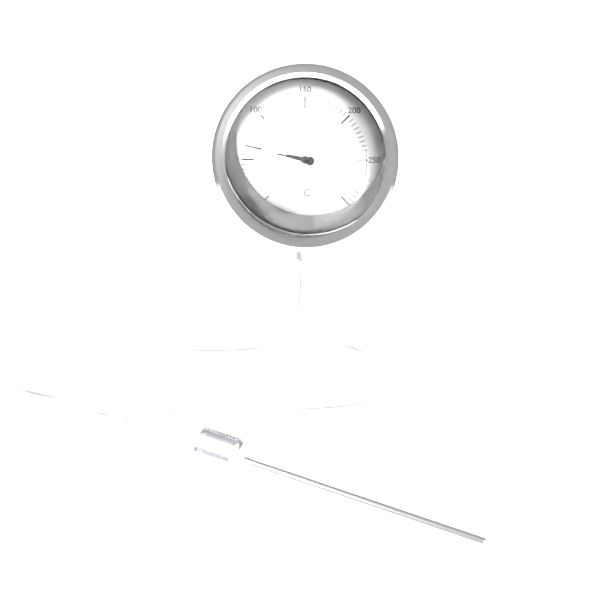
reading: 65 °C
